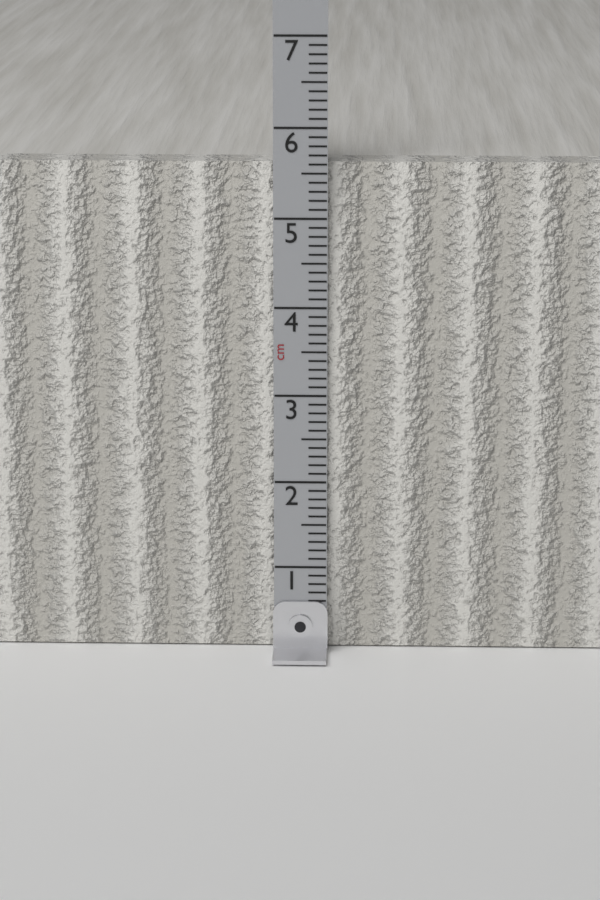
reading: 5.6 cm
